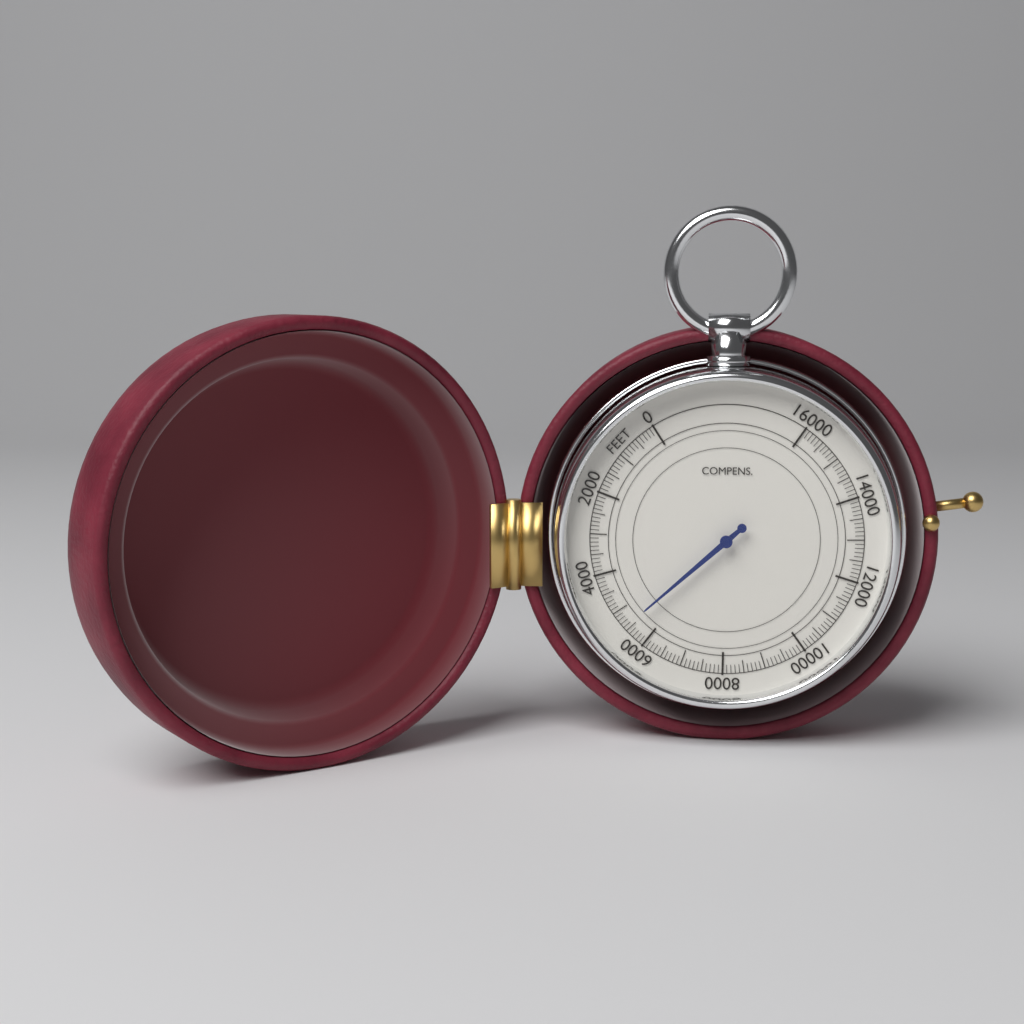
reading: 5400 feet
